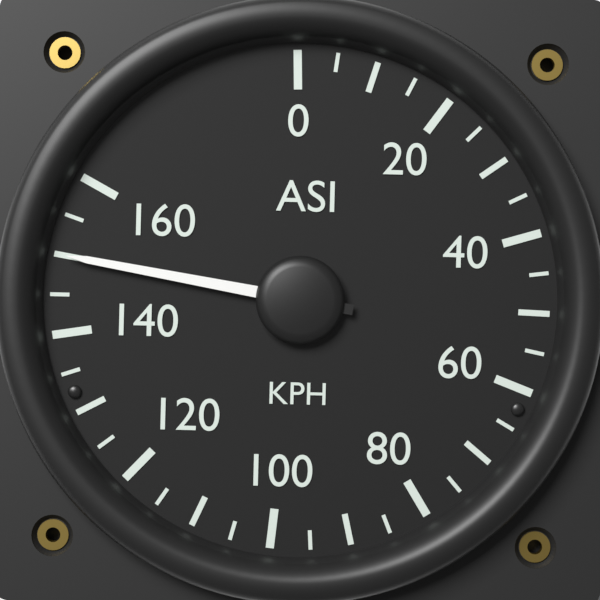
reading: 150 KPH
